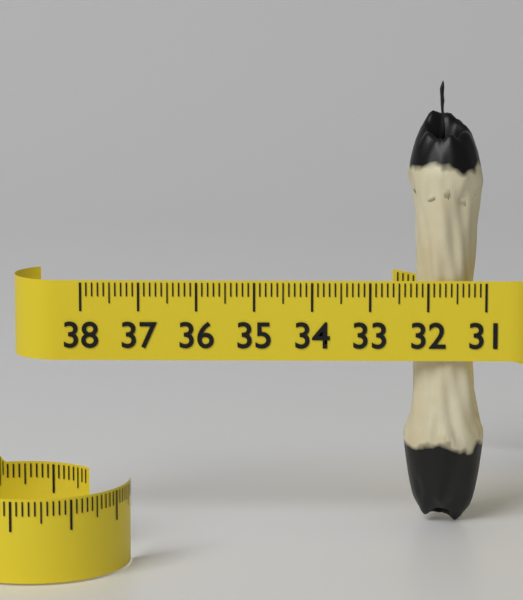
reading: 32.4 (no unit)
